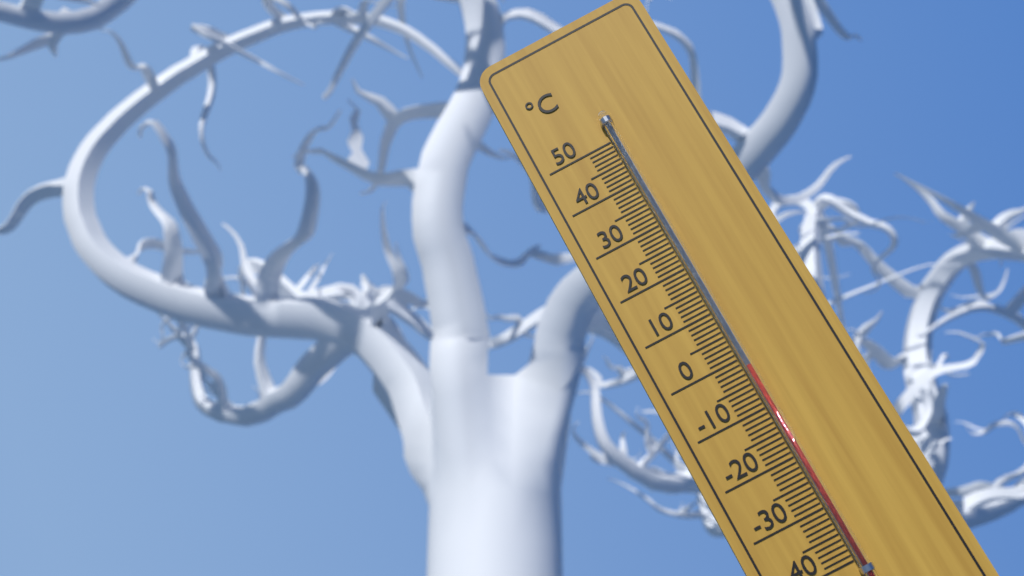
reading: -2 °C
